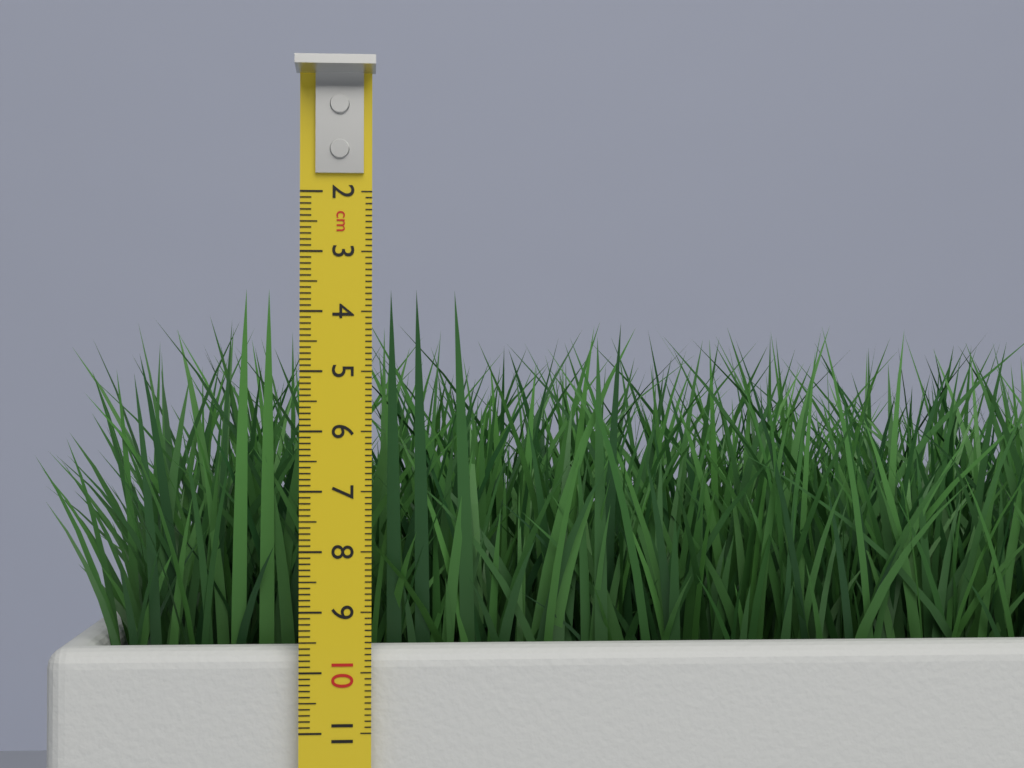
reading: 3.6 cm
